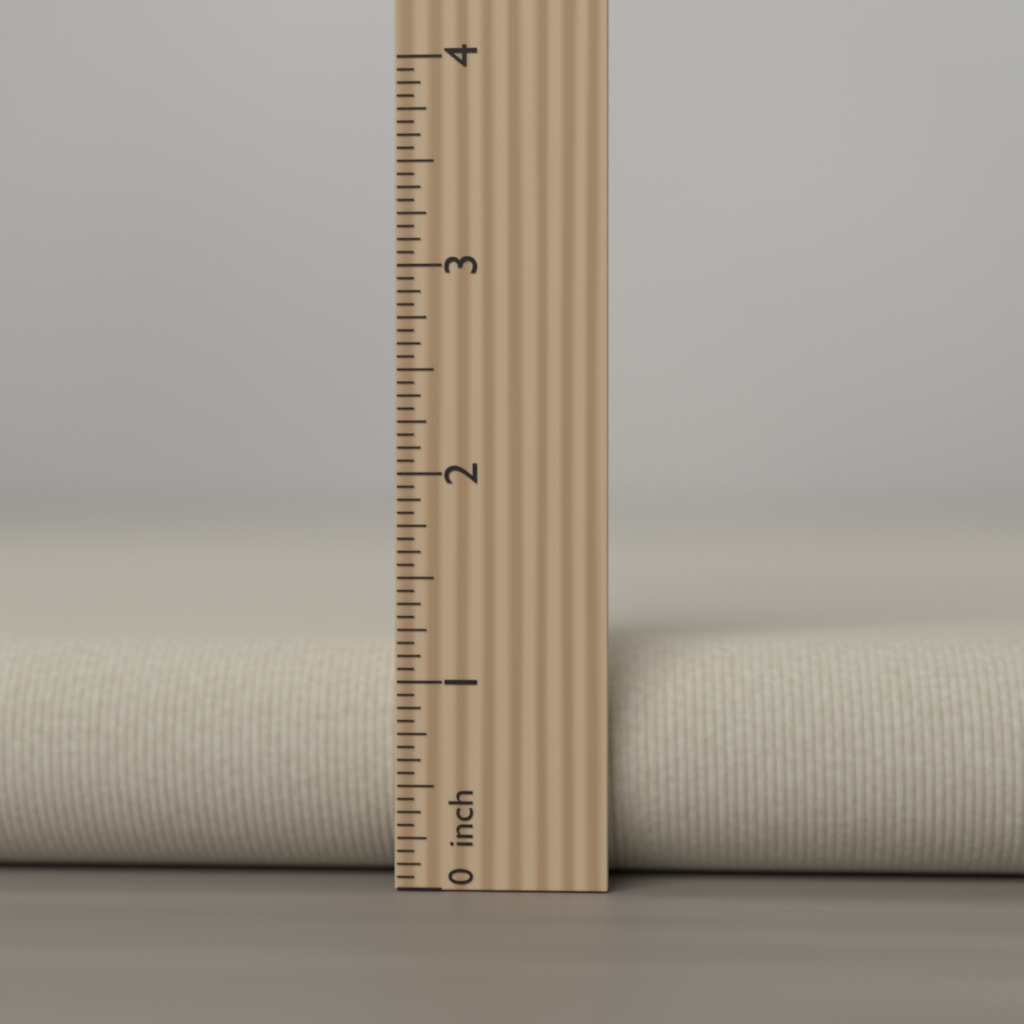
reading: 1.1875 inch
